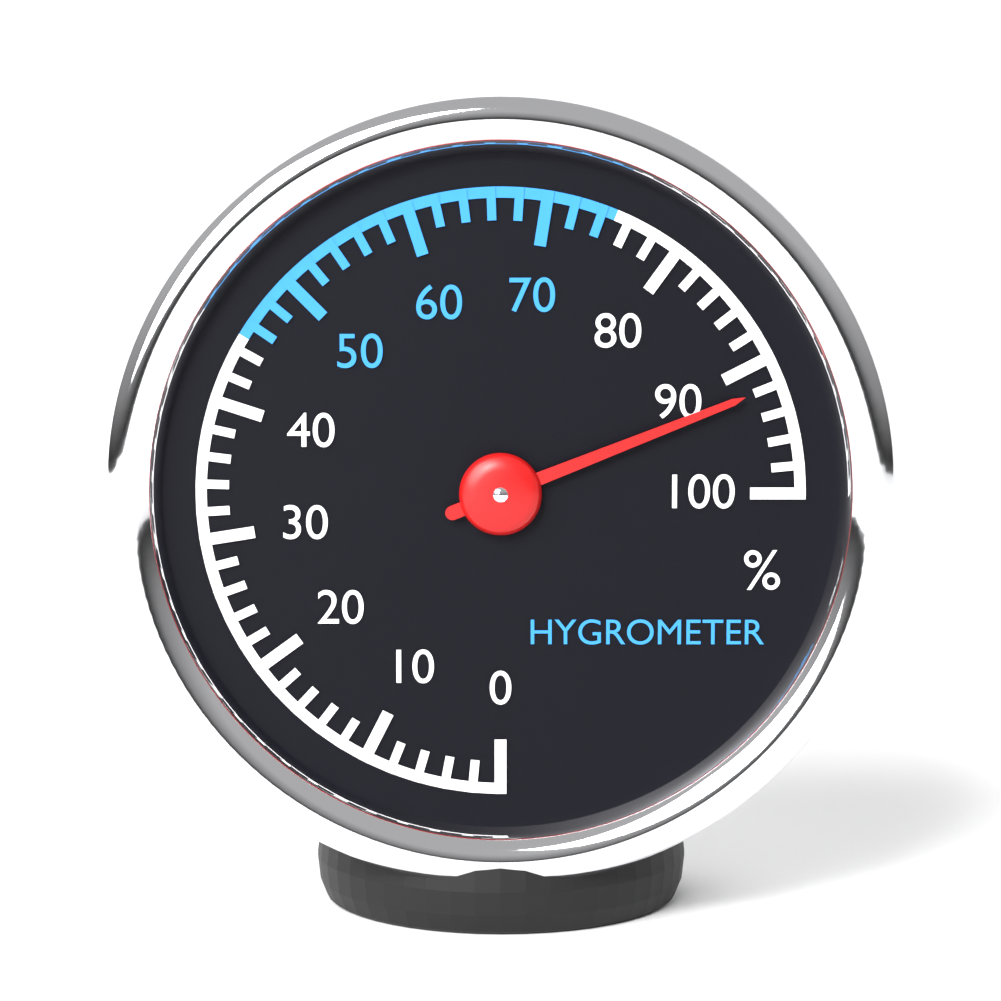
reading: 92 %
